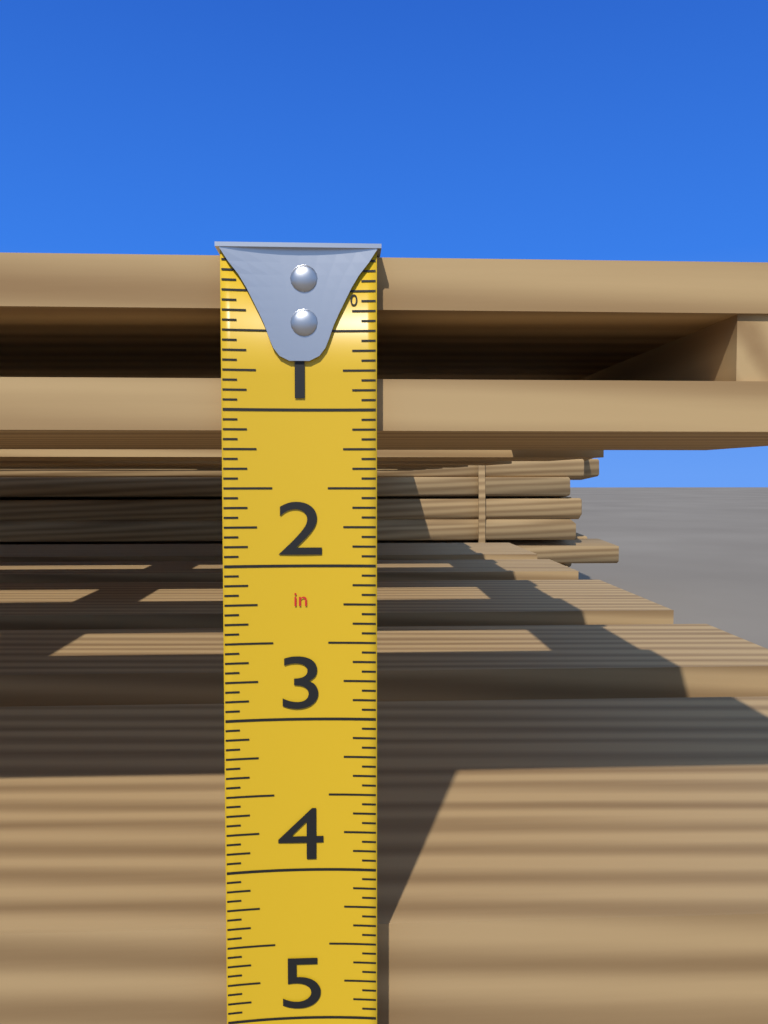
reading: 1.1250 in
